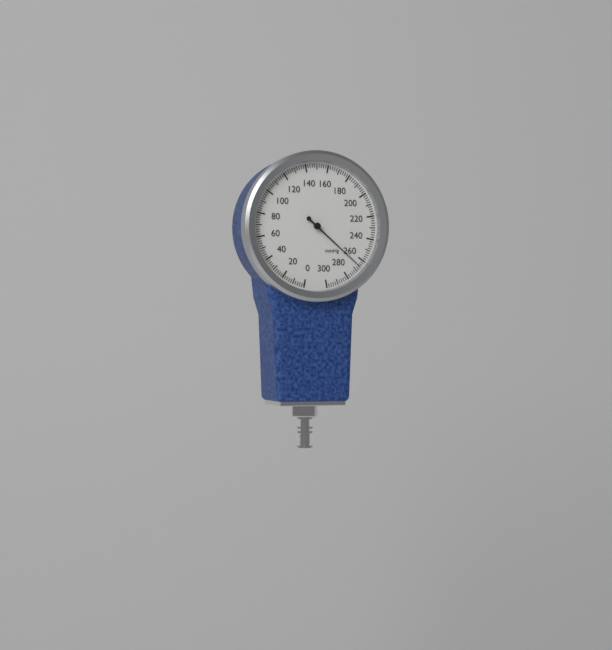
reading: 266 mmHg
